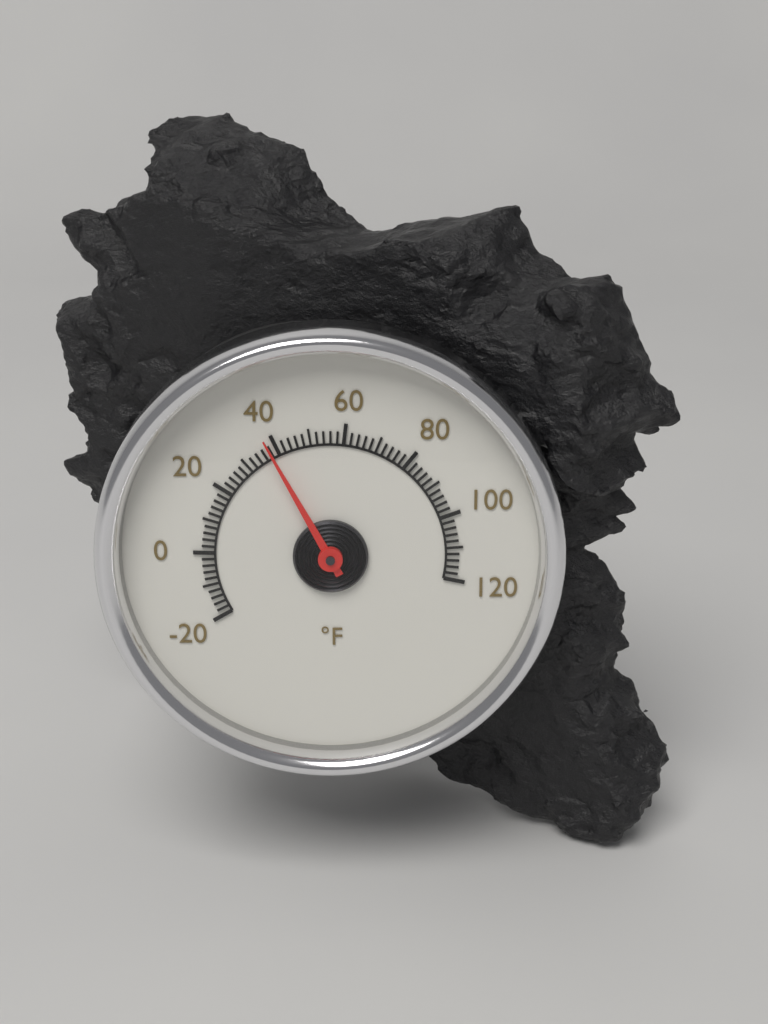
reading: 38 °F
